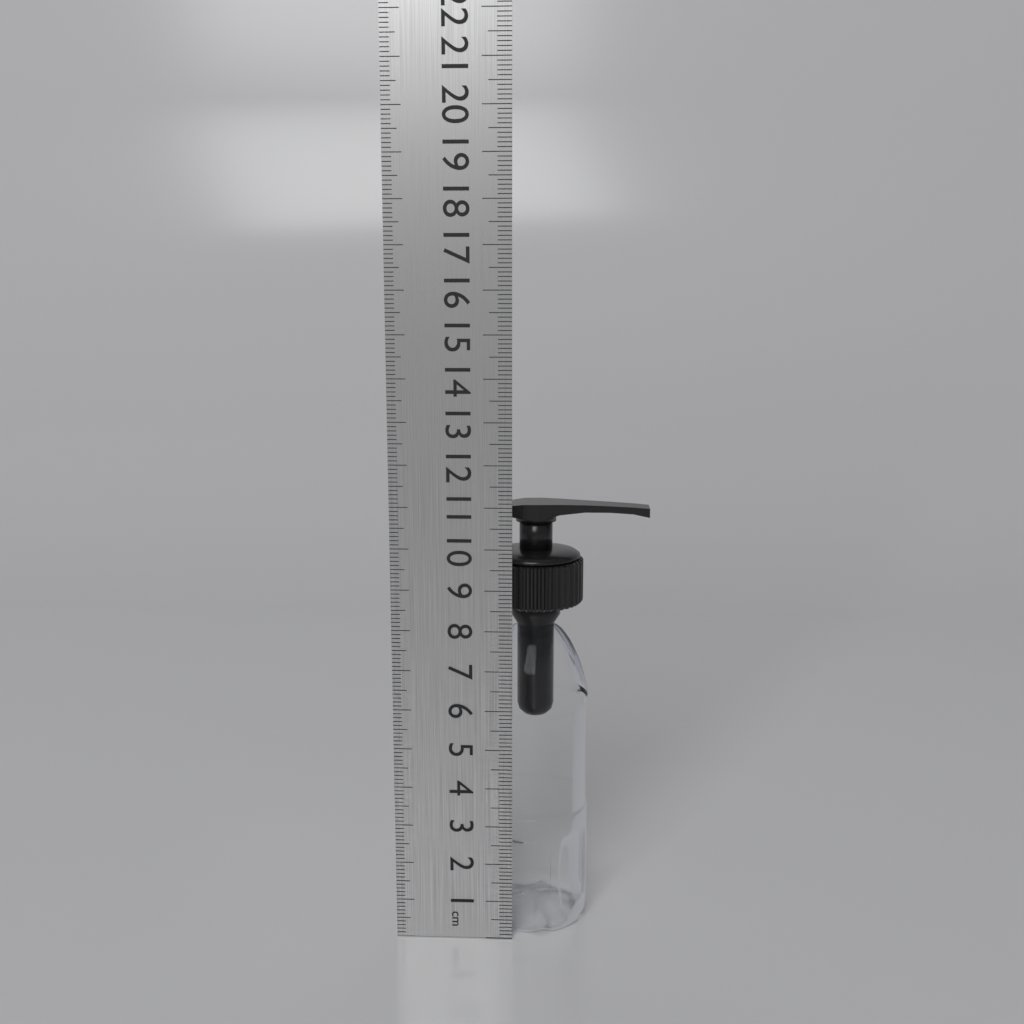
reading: 10.9 cm
